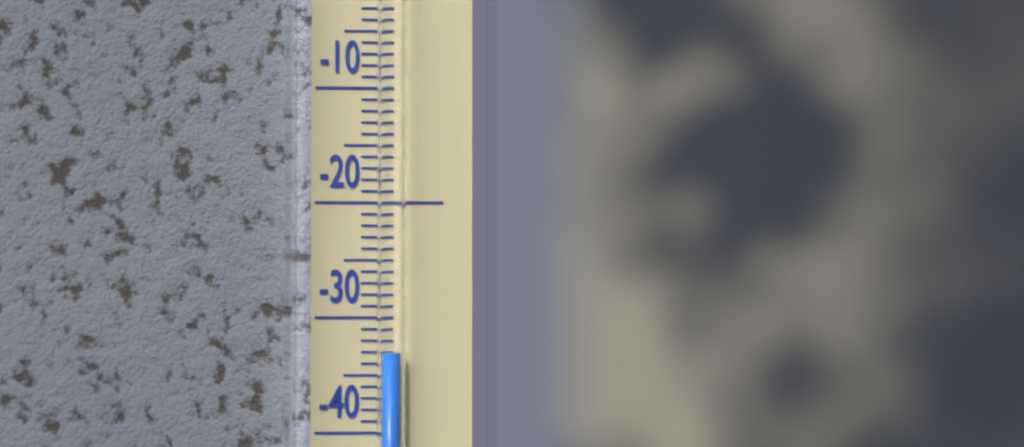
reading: -33 °C
